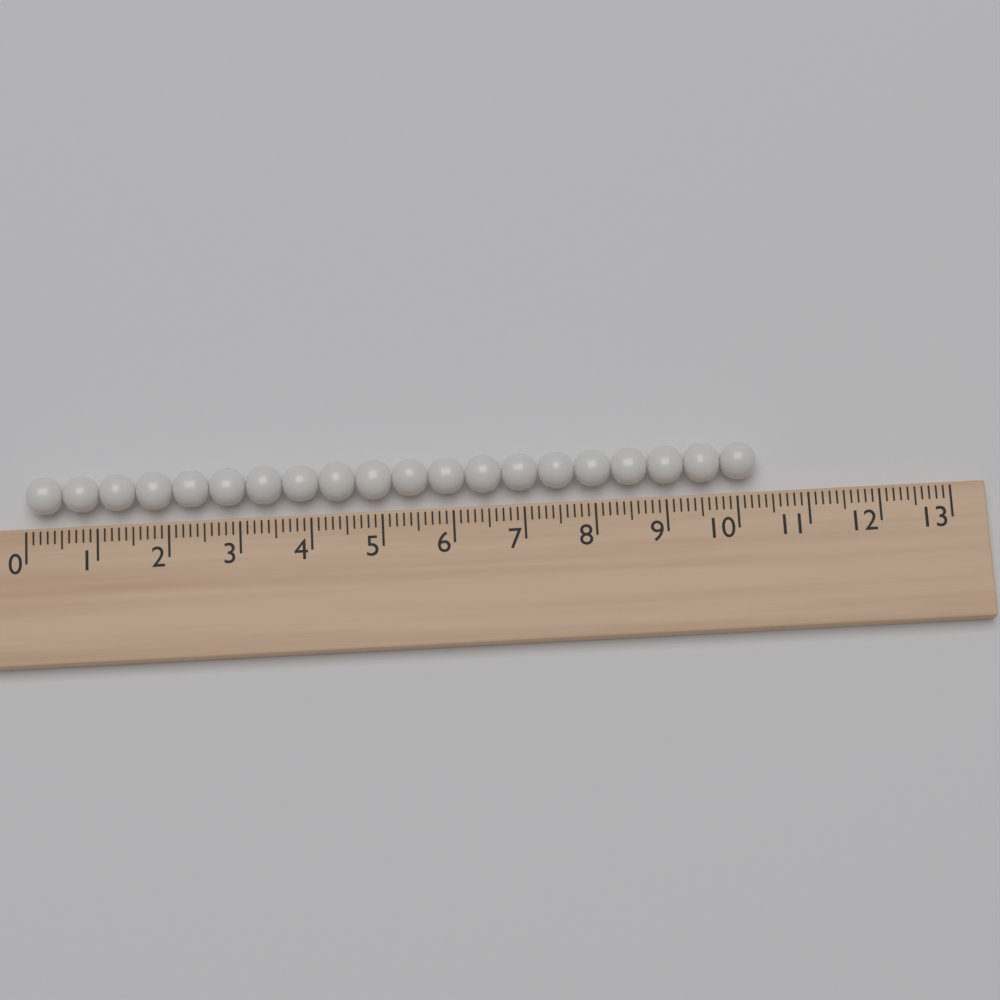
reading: 10.3 (no unit)
